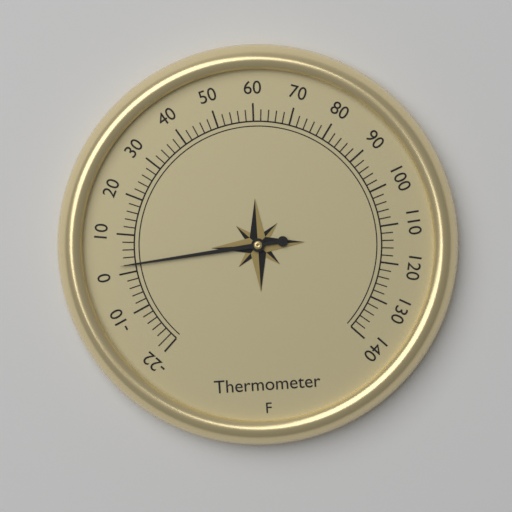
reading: 2 °F
